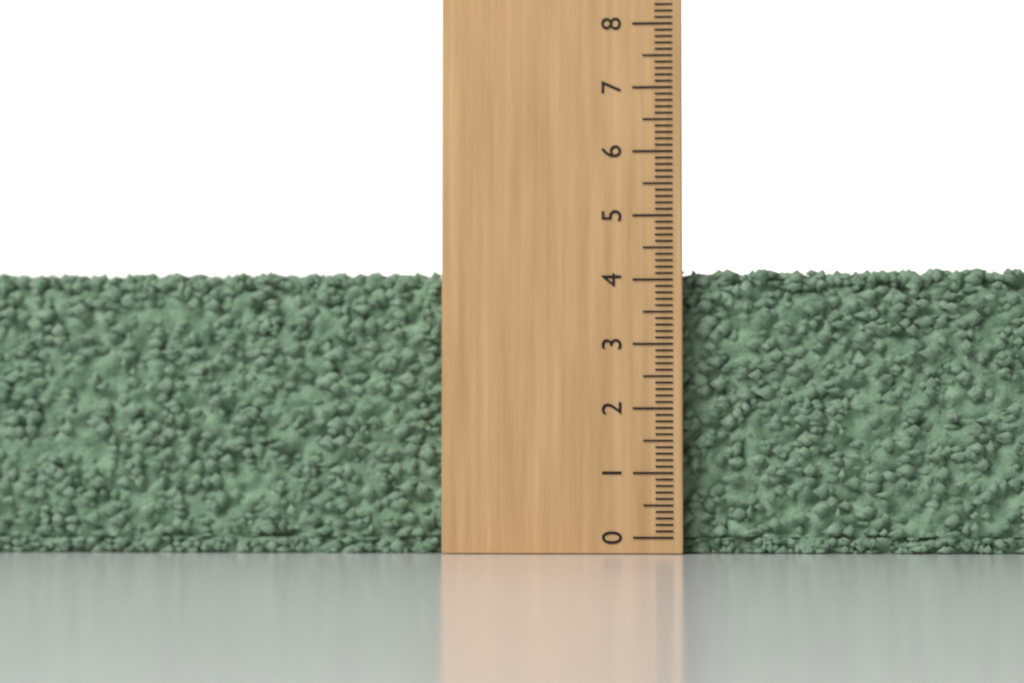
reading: 4.2 (no unit)
